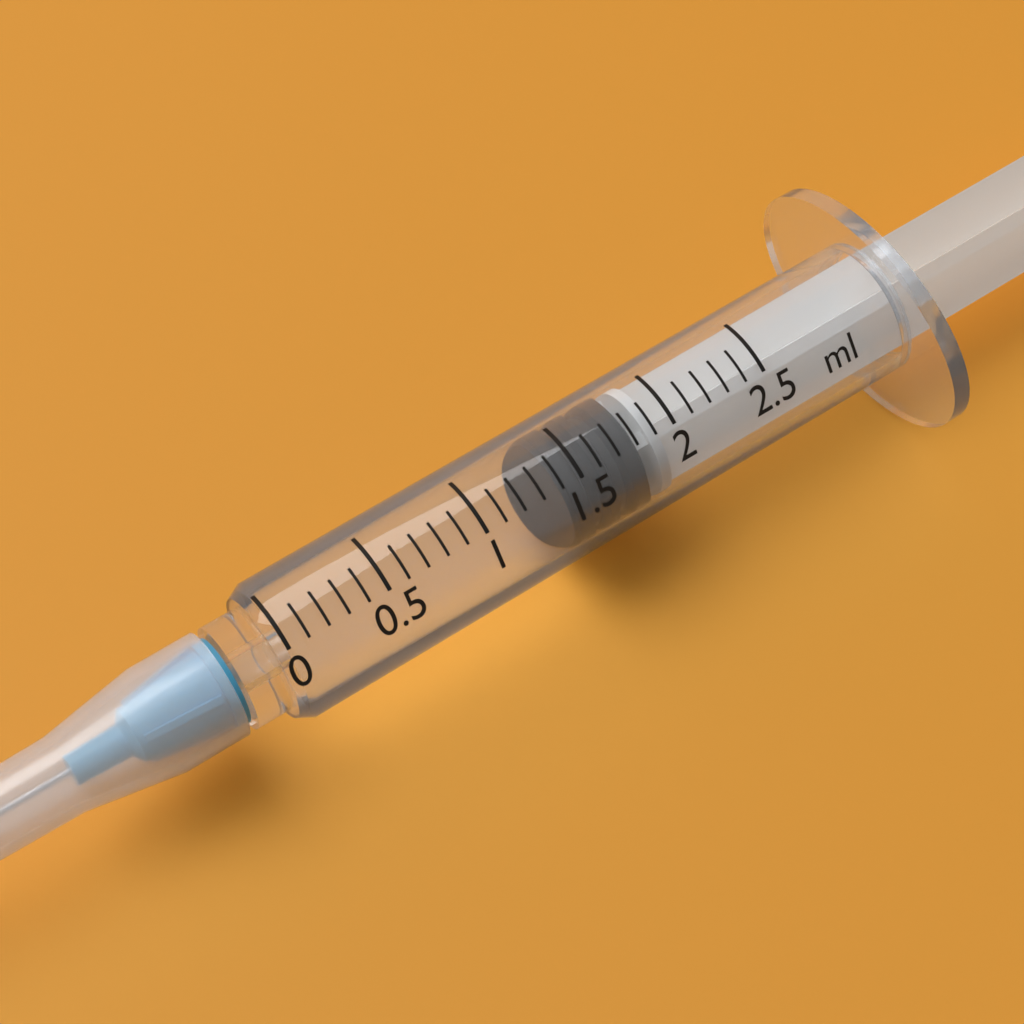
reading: 1.4 ml
